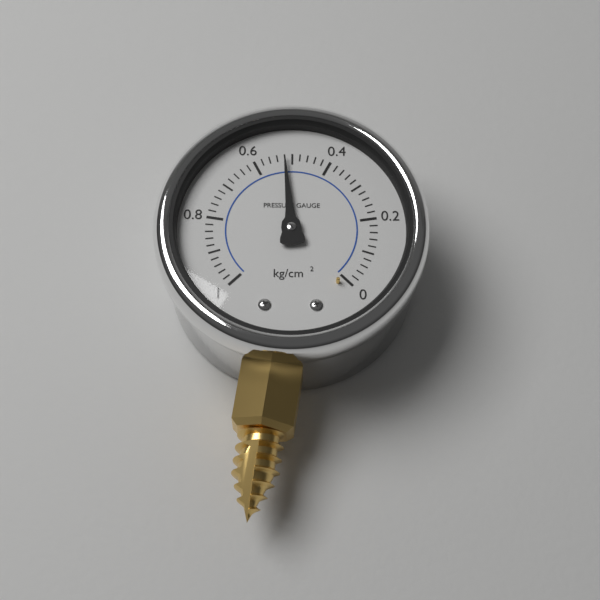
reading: 0.52 kg/cm²
